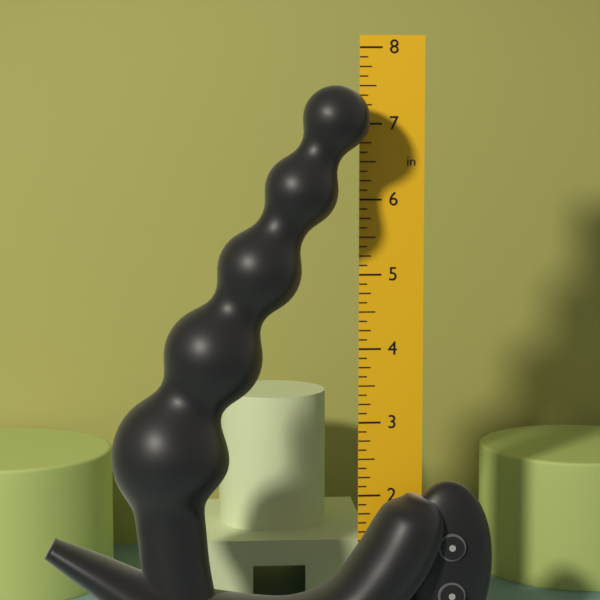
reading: 7.500 in
